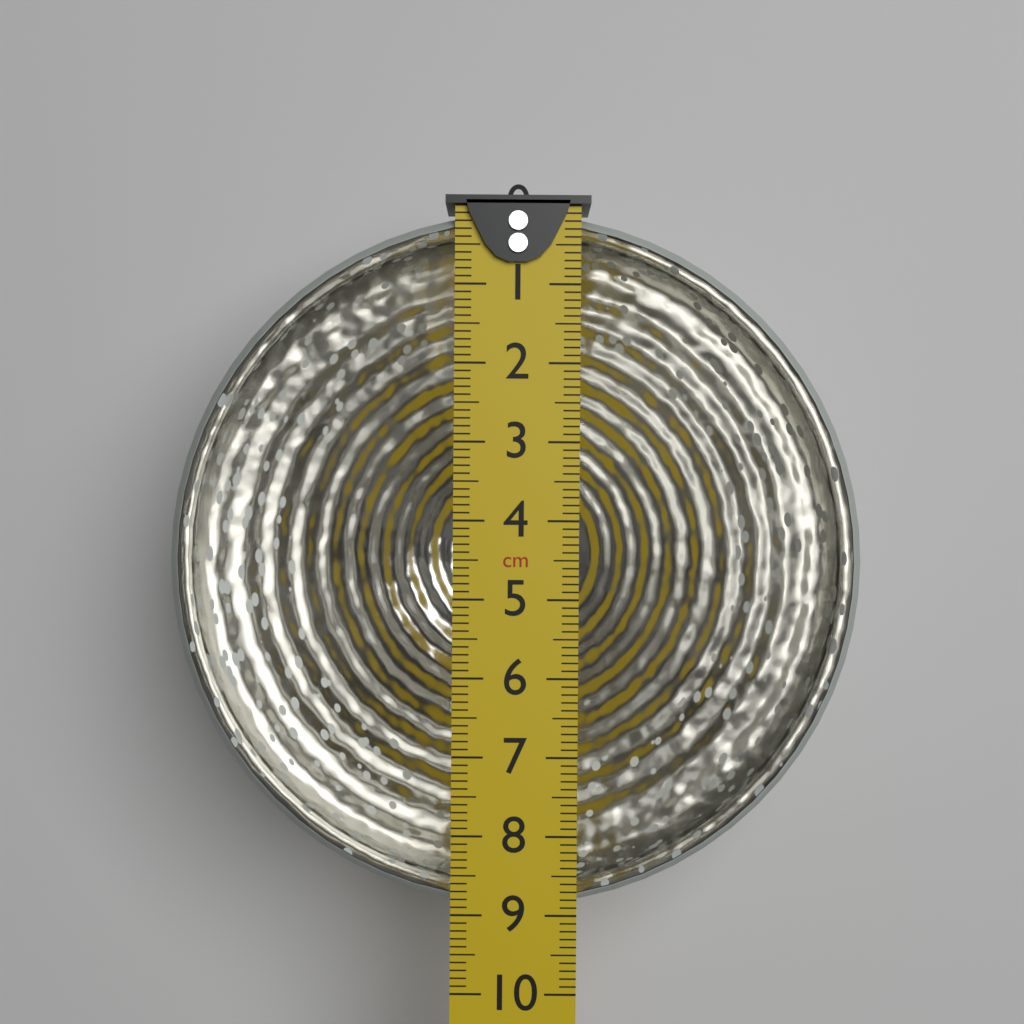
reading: 9.0 cm
